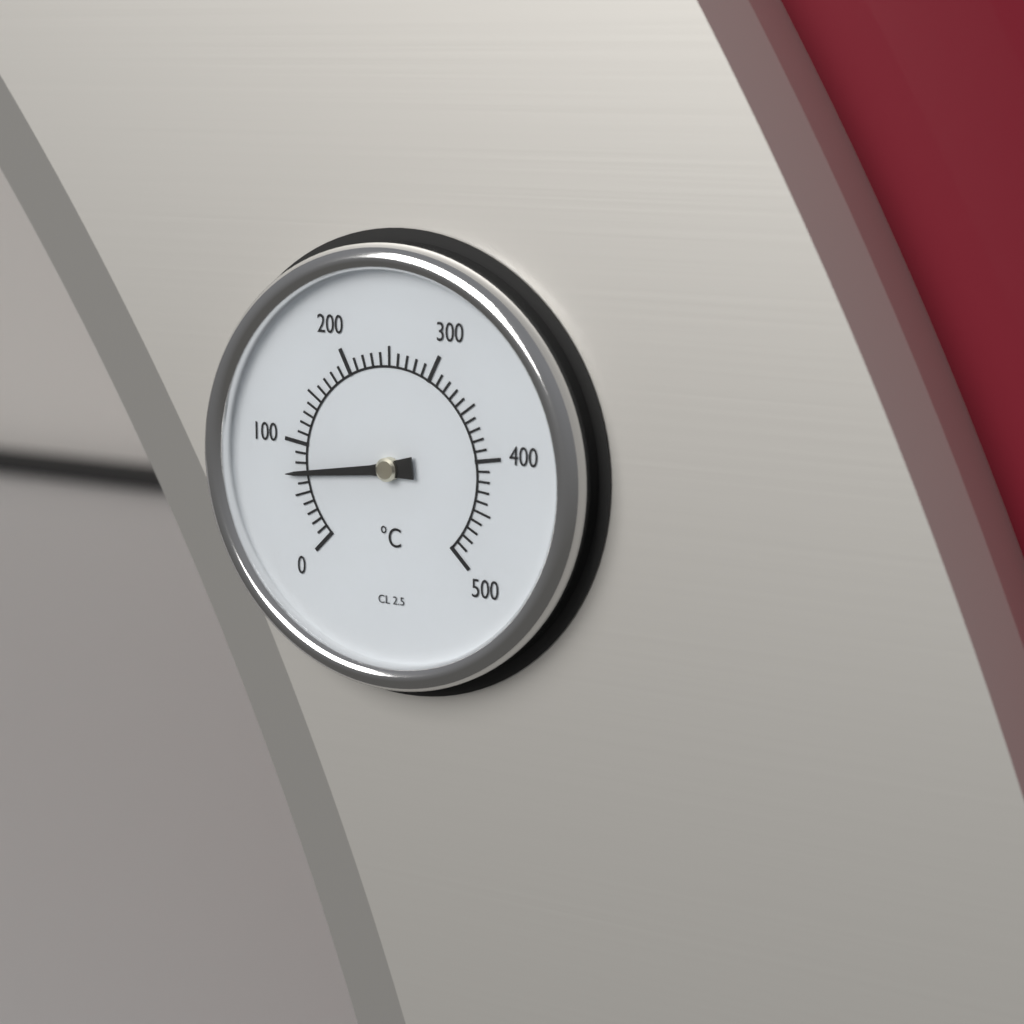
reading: 70 °C
